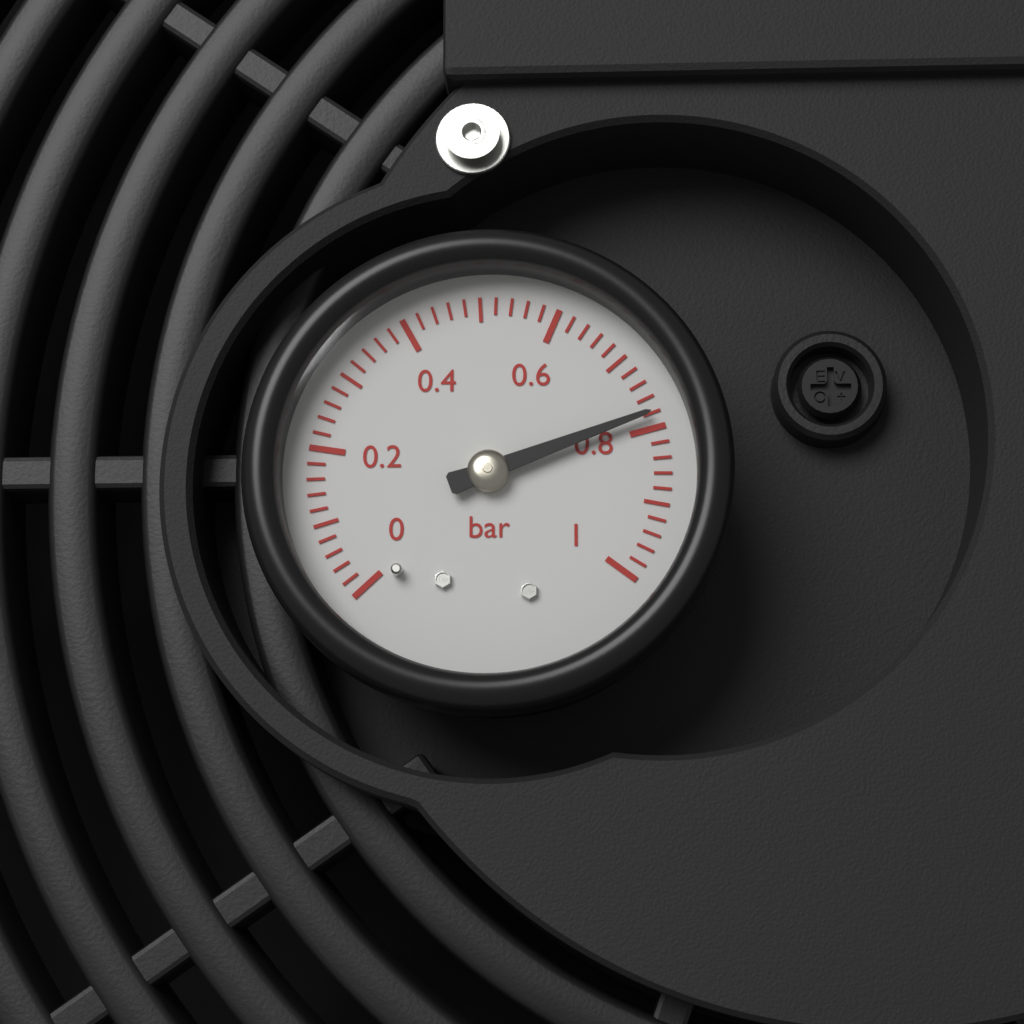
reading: 0.78 bar
